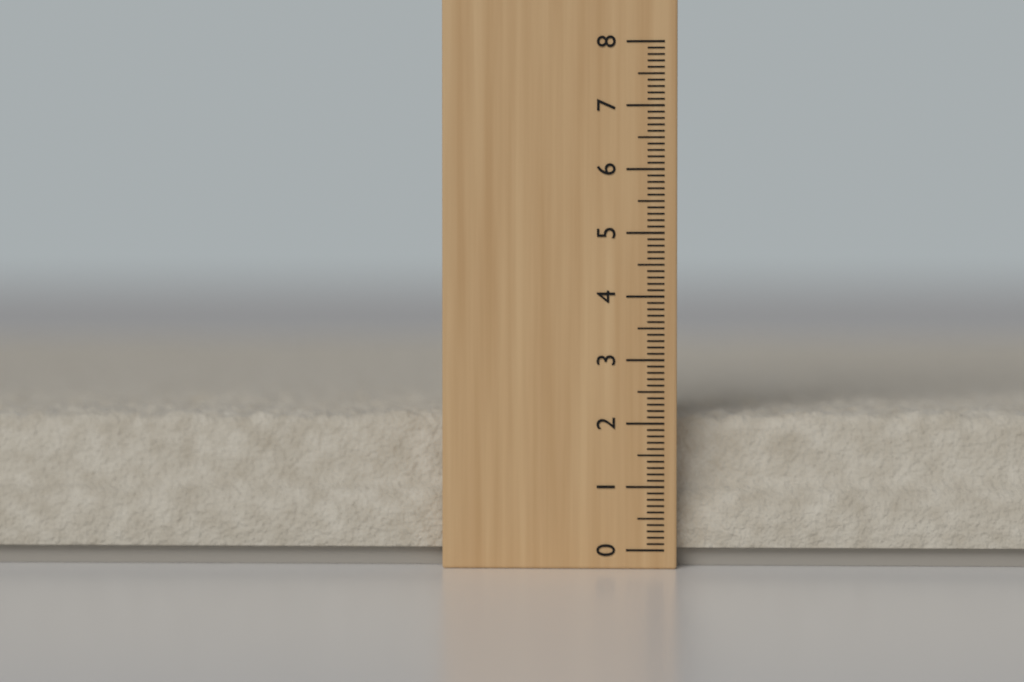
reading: 2.2 (no unit)
